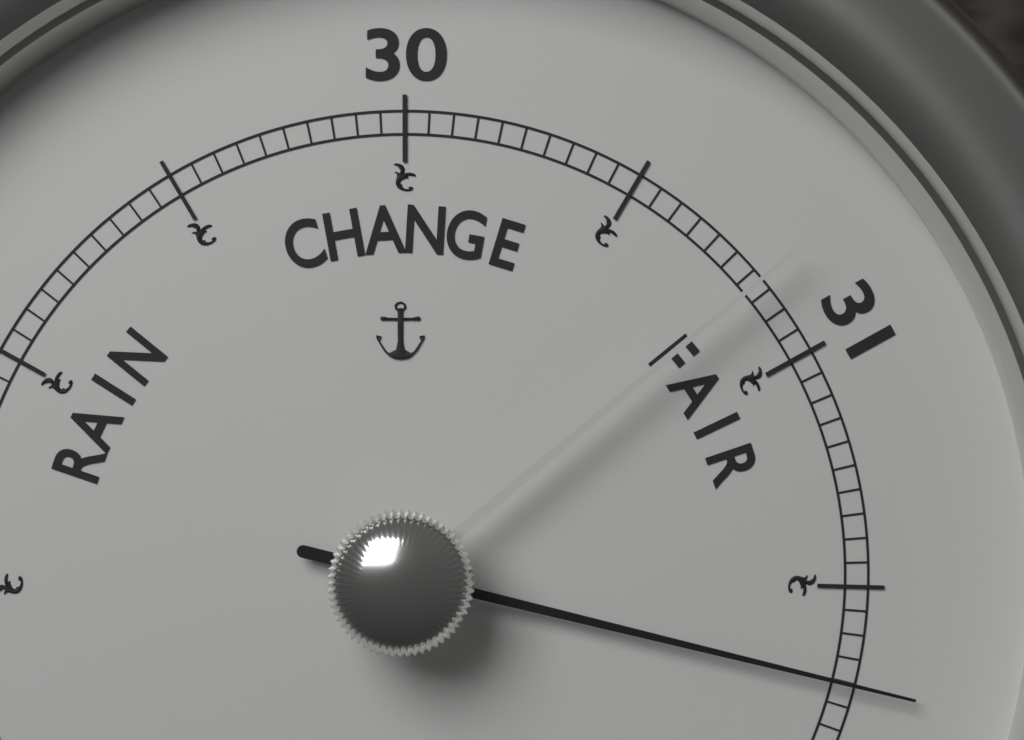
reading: 31.70 (no unit)
